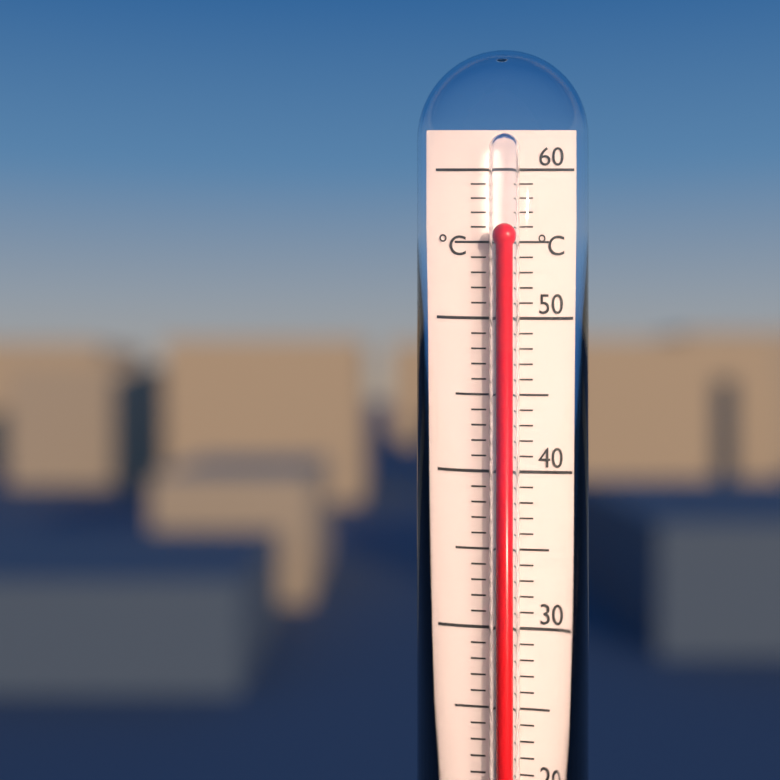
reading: 56 °C
